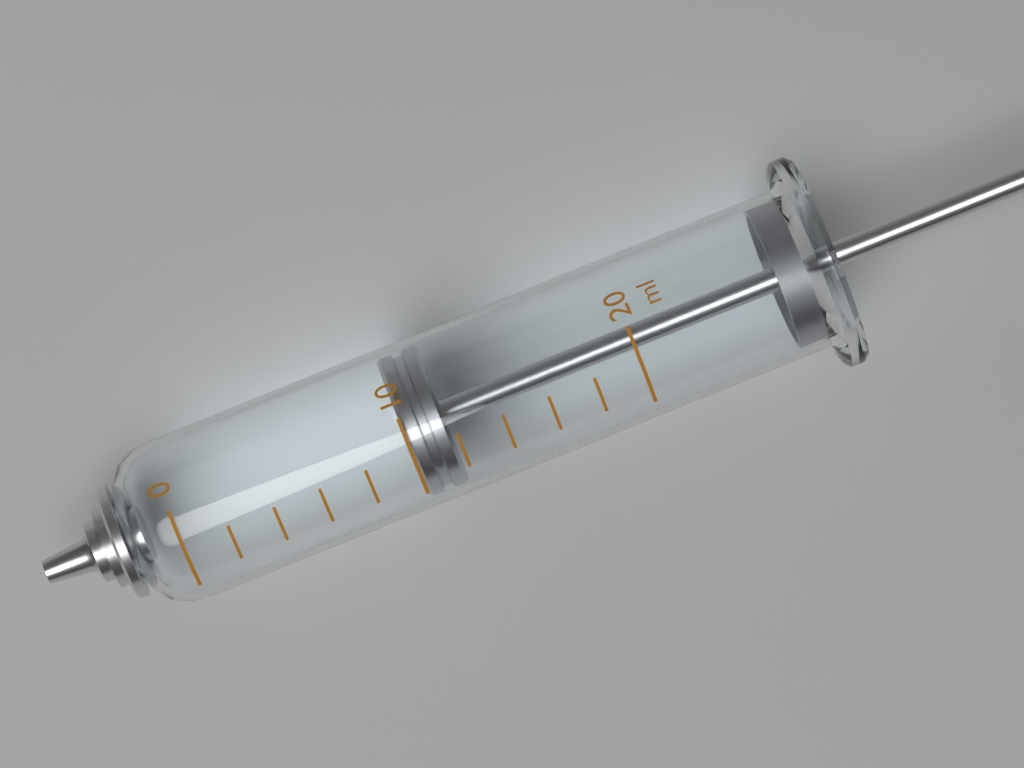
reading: 10 ml
